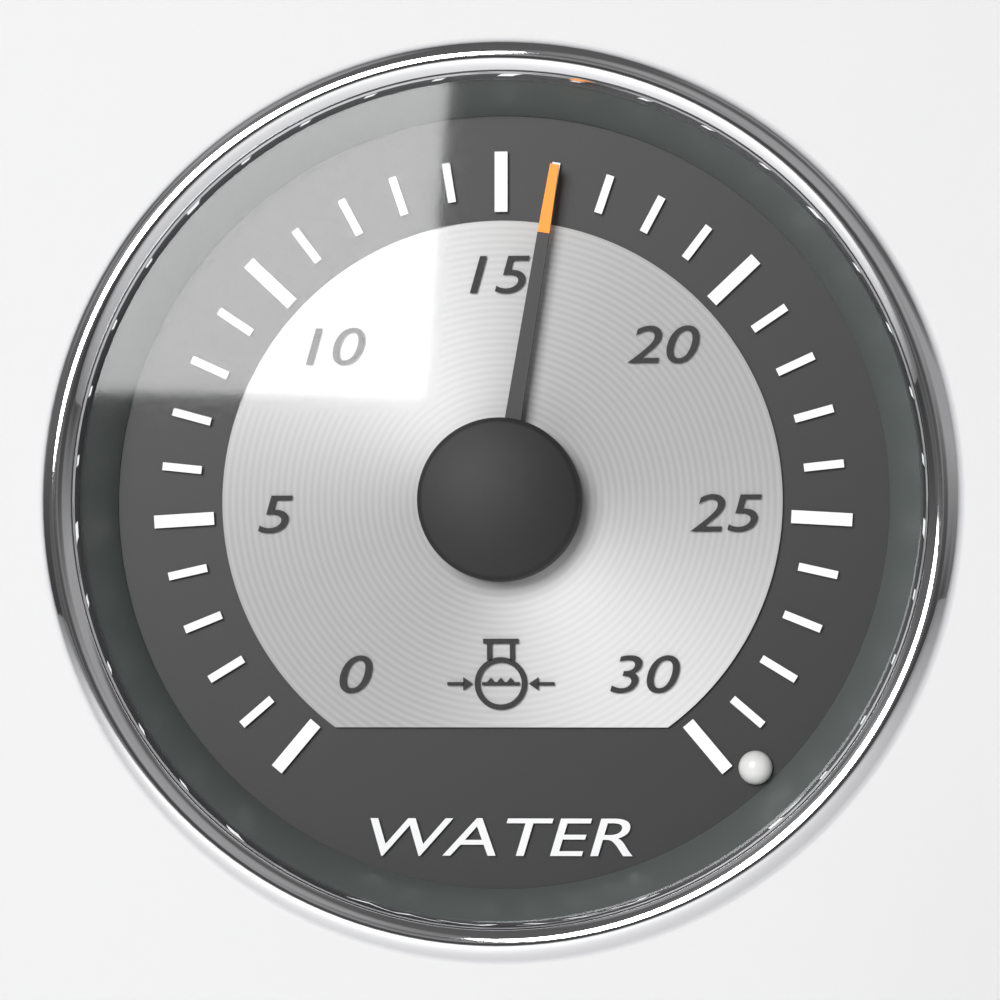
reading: 16 (no unit)
